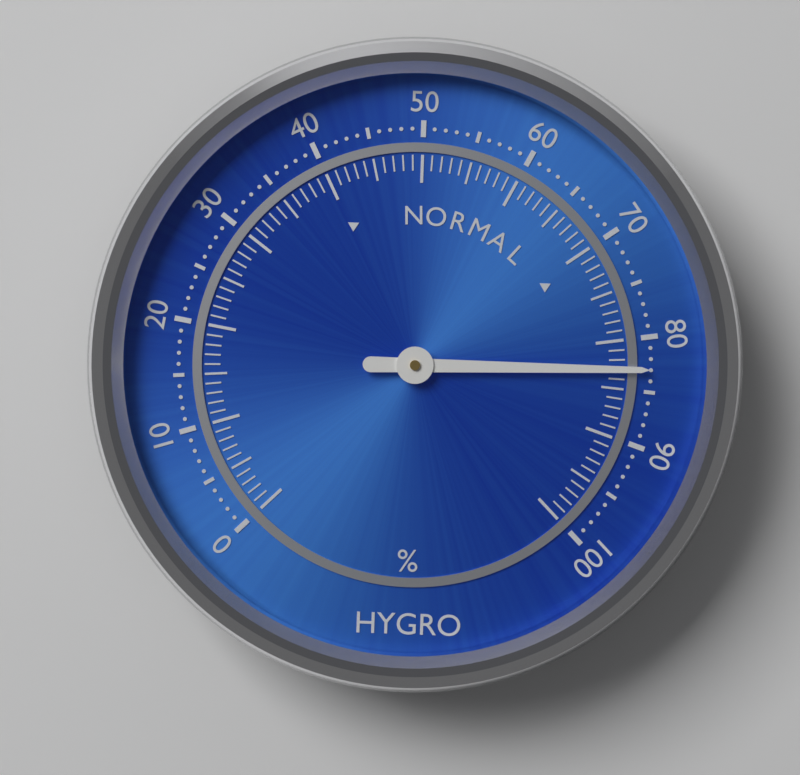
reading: 83 %
